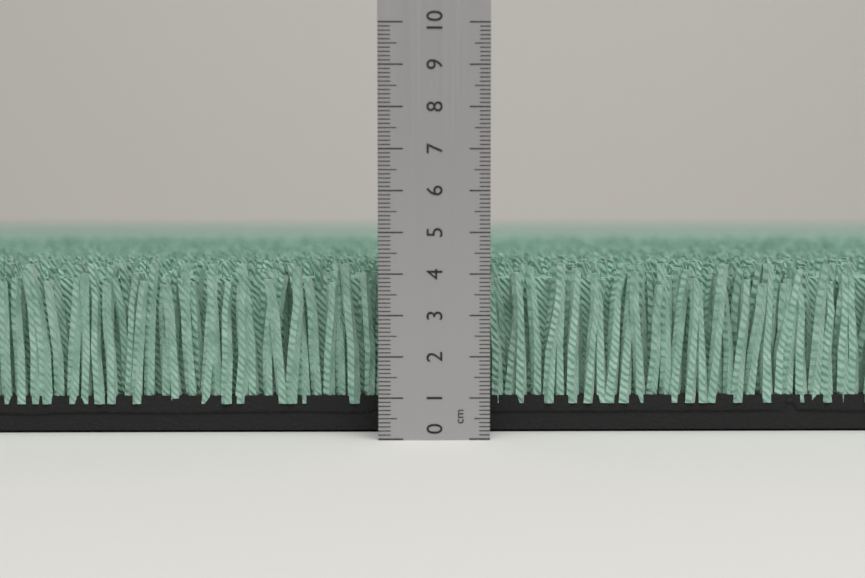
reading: 4.2 cm
